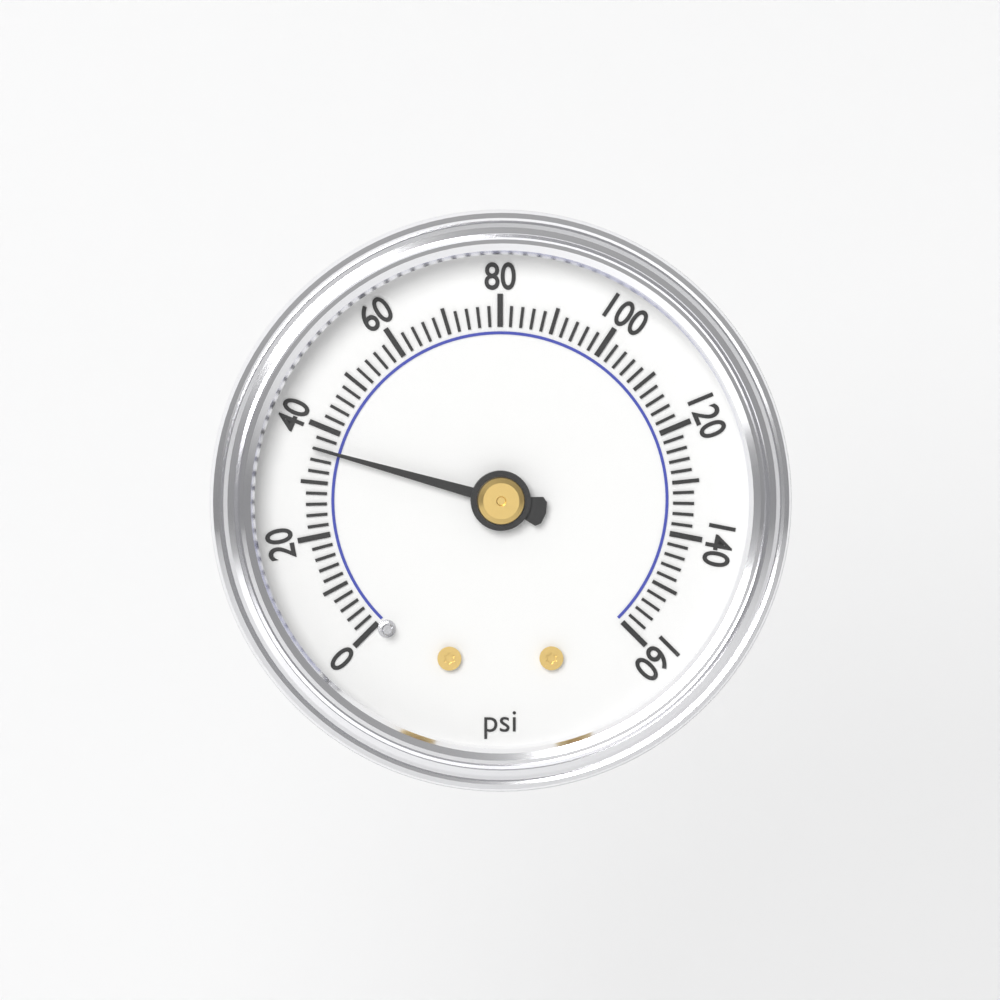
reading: 36 psi
